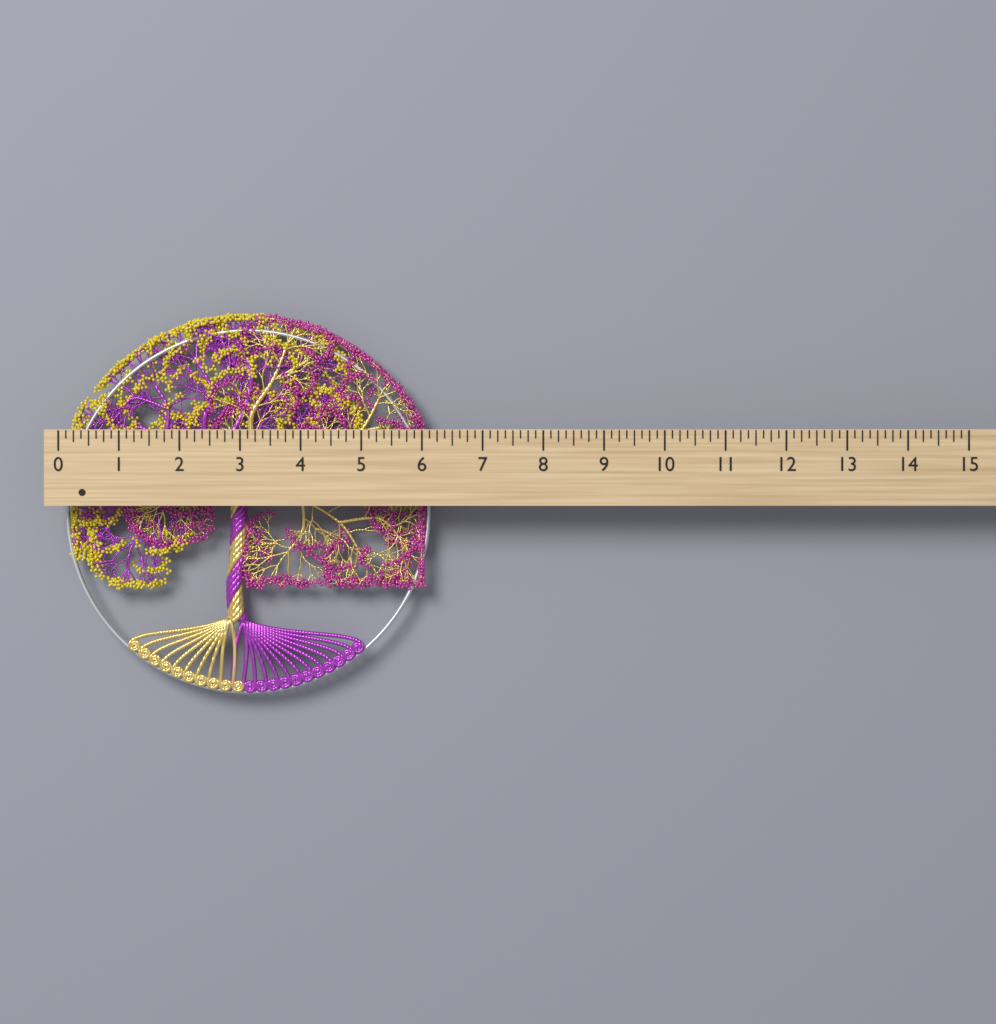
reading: 6.125 (no unit)
